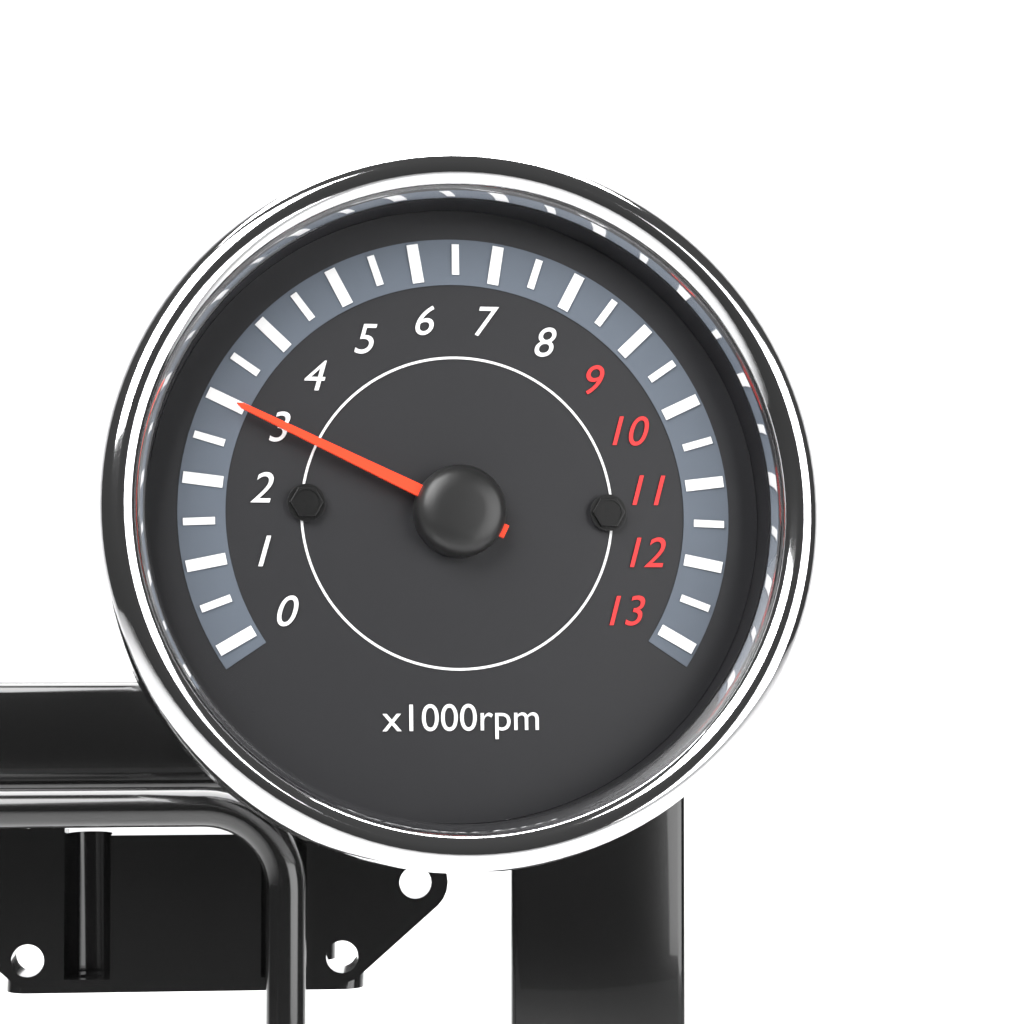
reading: 3000 rpm
